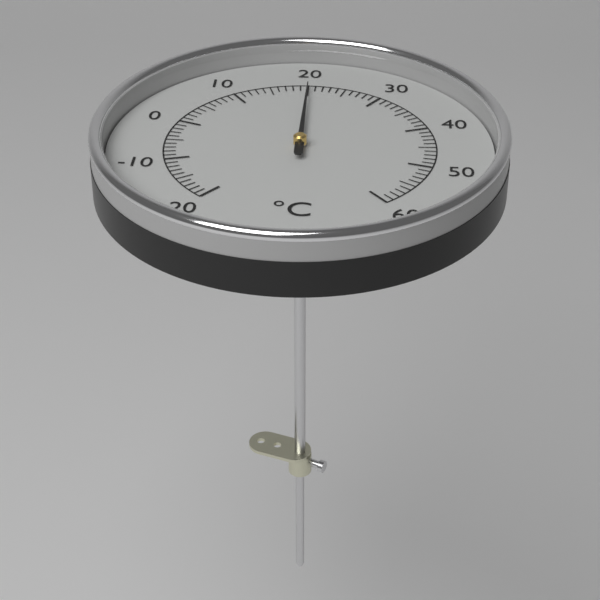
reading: 20 °C
